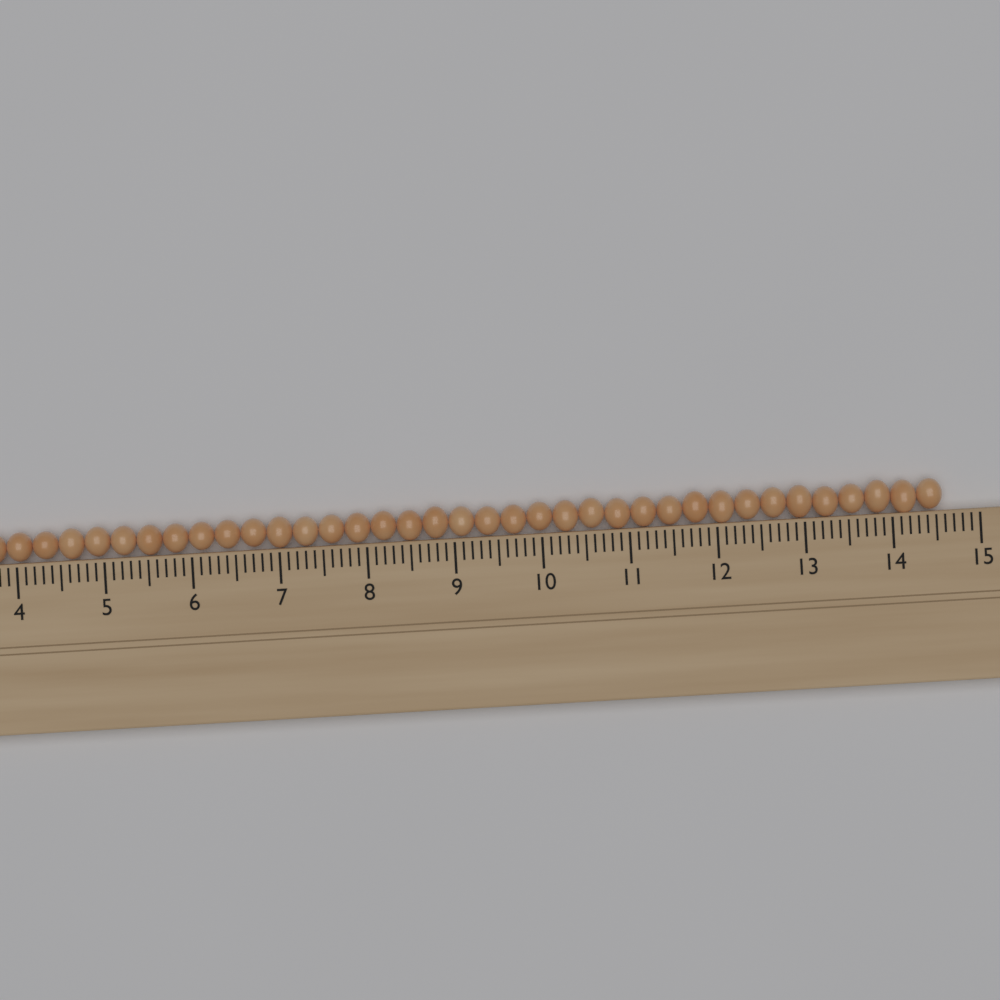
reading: 14.6 cm
